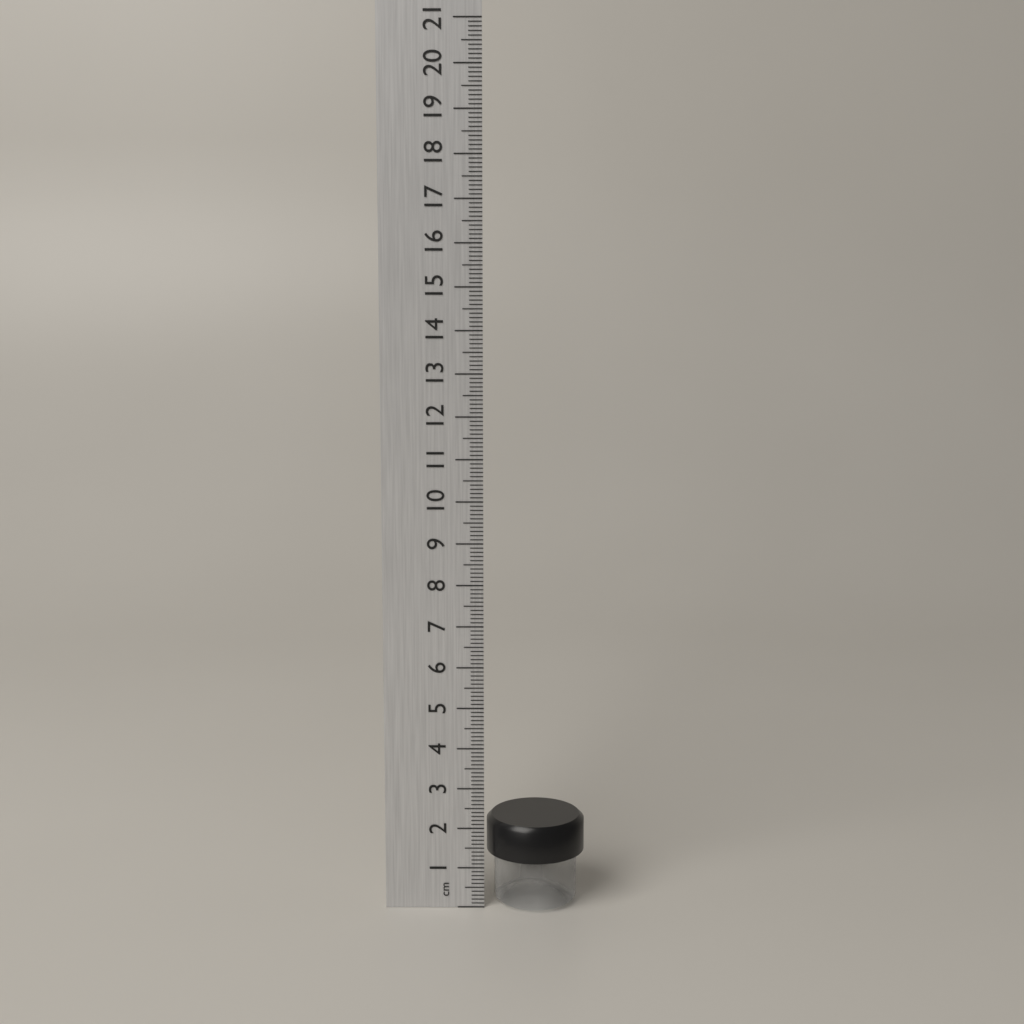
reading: 2.2 cm
